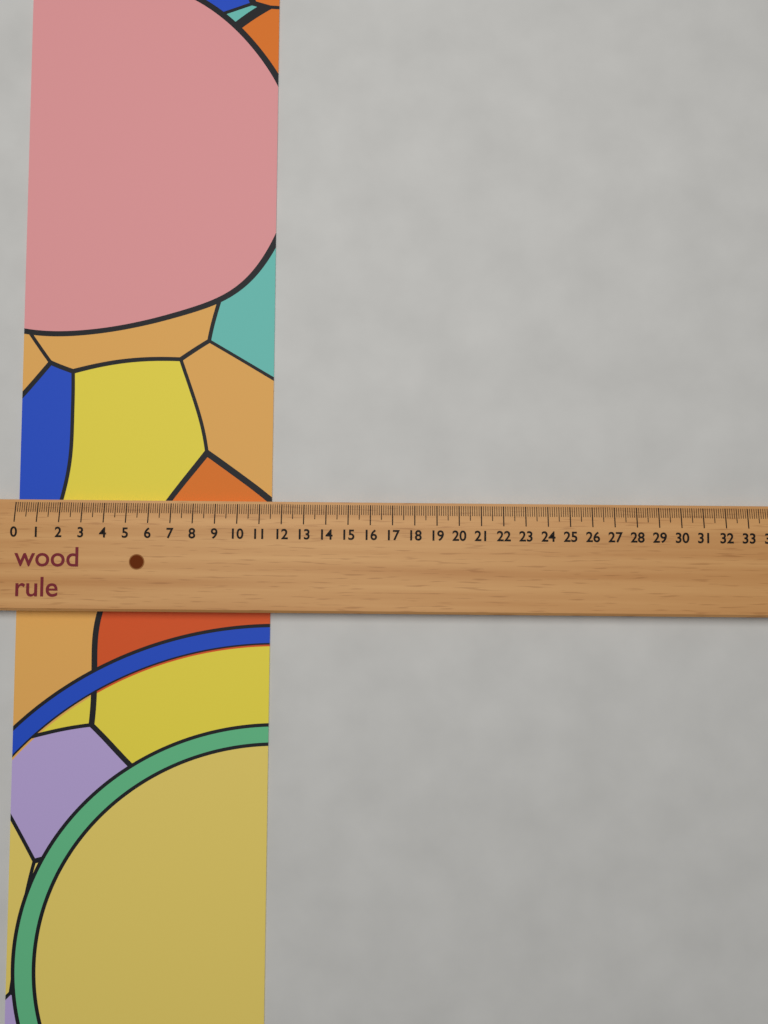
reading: 11.5 (no unit)
